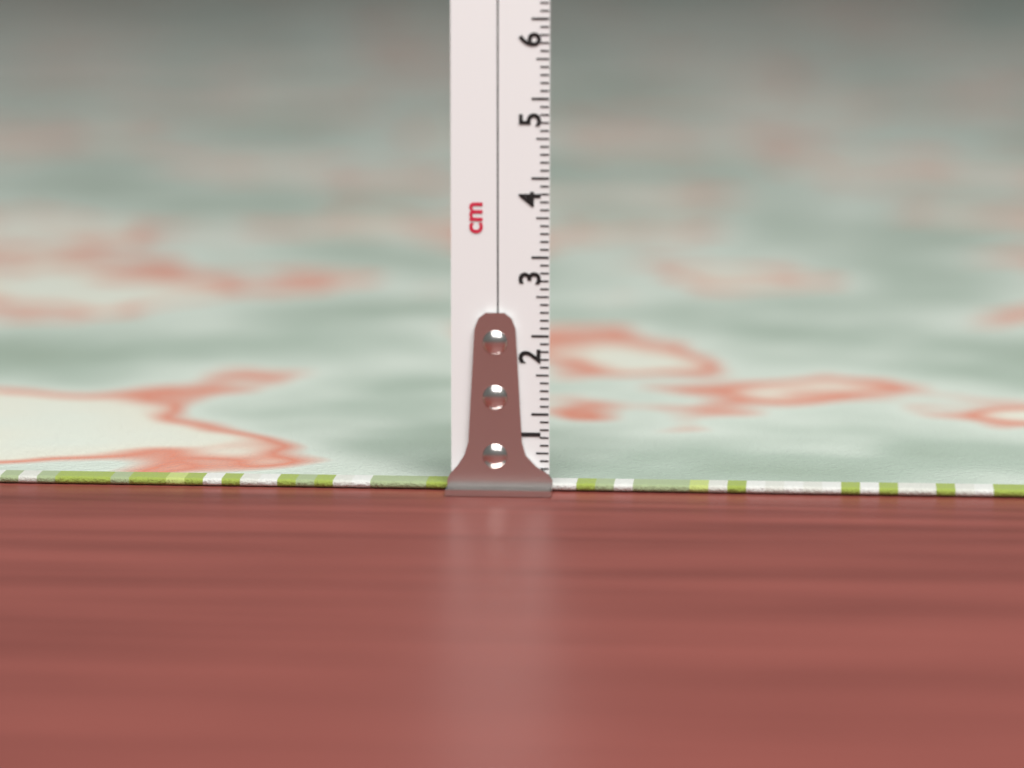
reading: 0.1 cm
